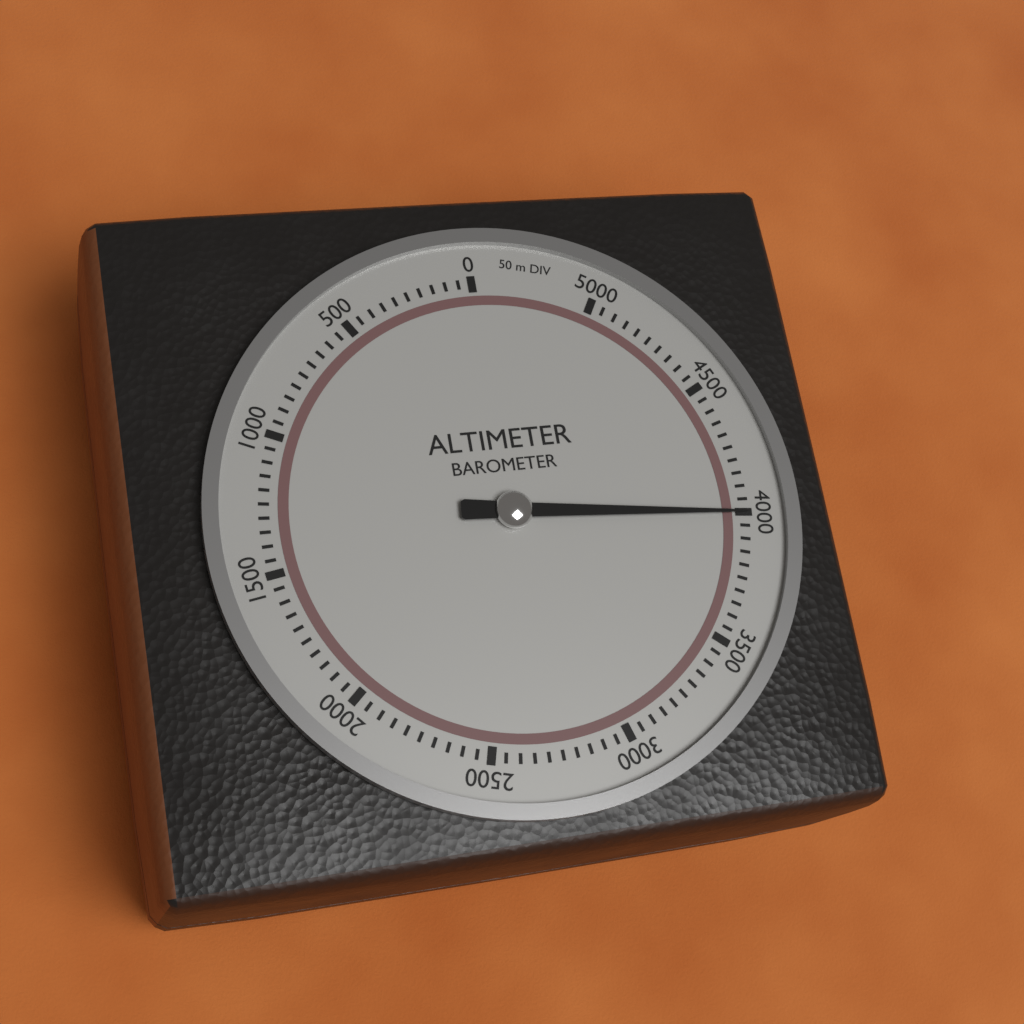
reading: 4000 m
